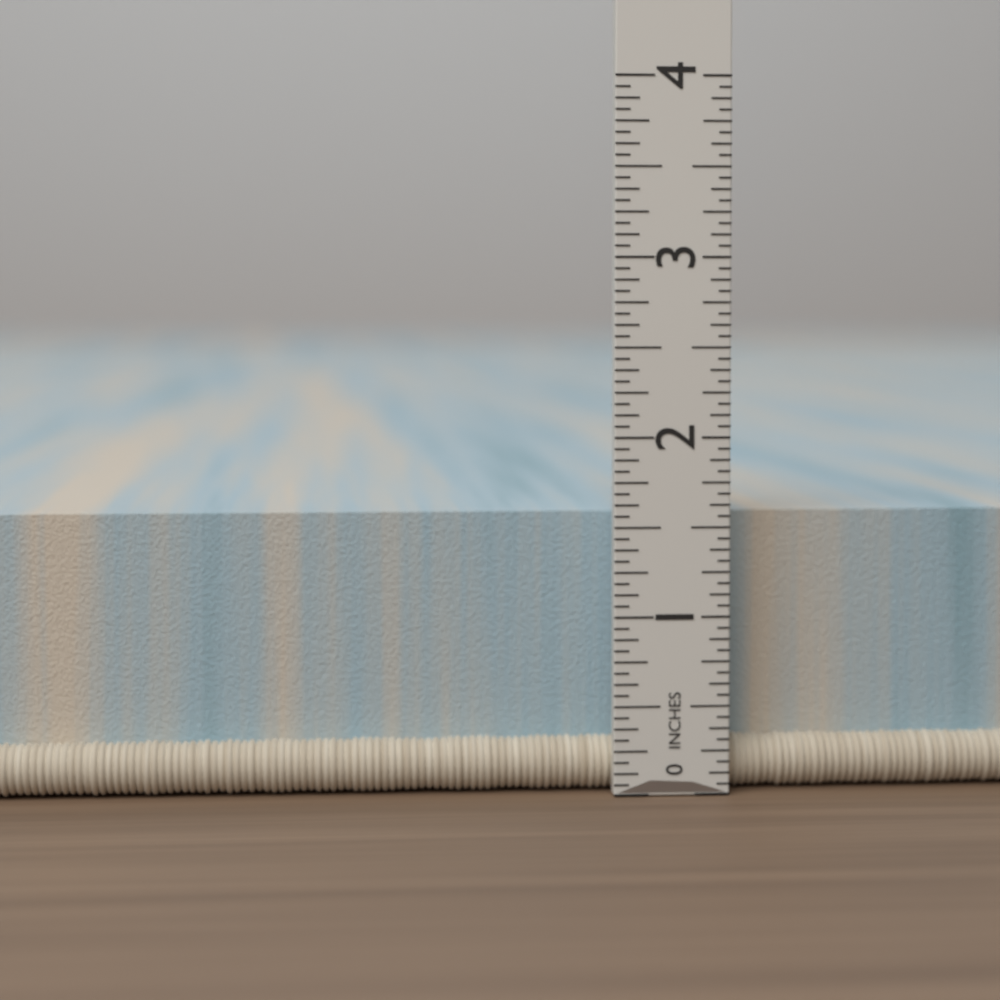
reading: 1.5625 in
